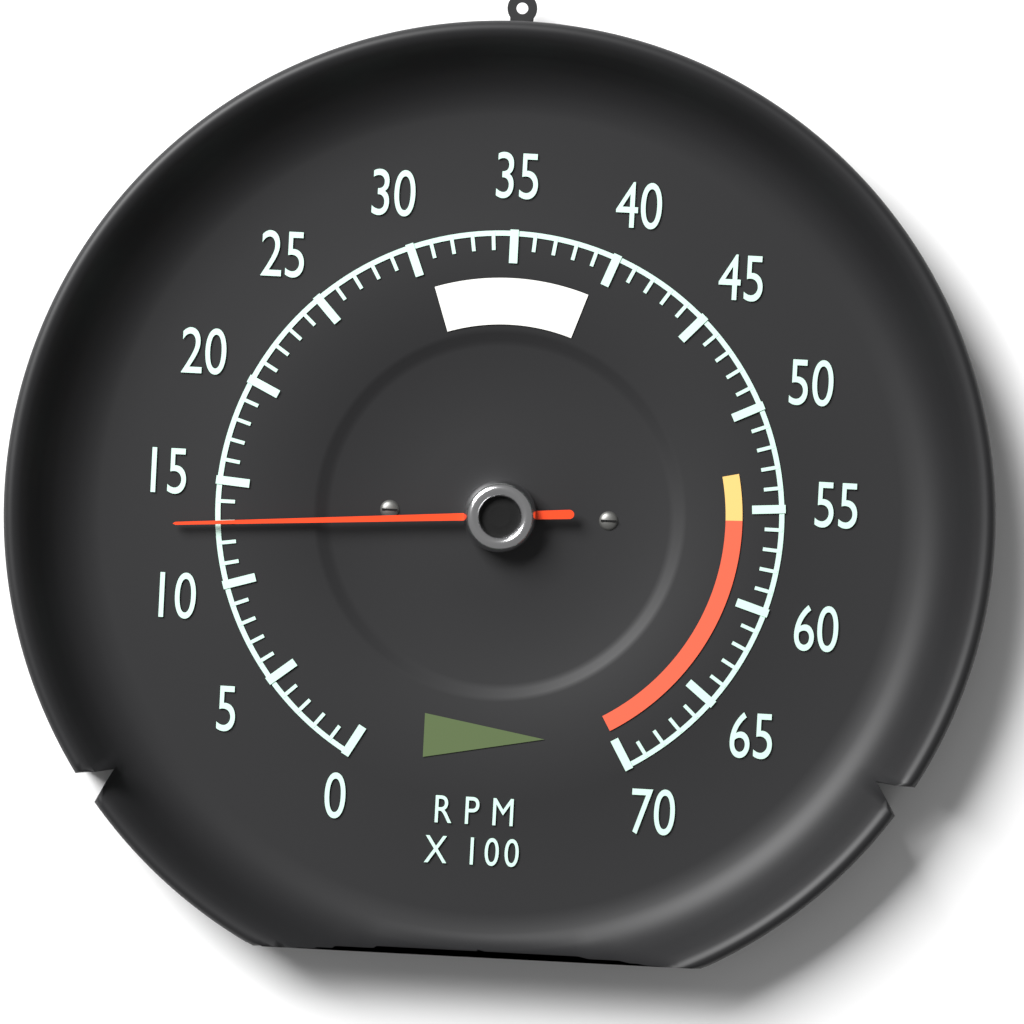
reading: 1300 RPM
